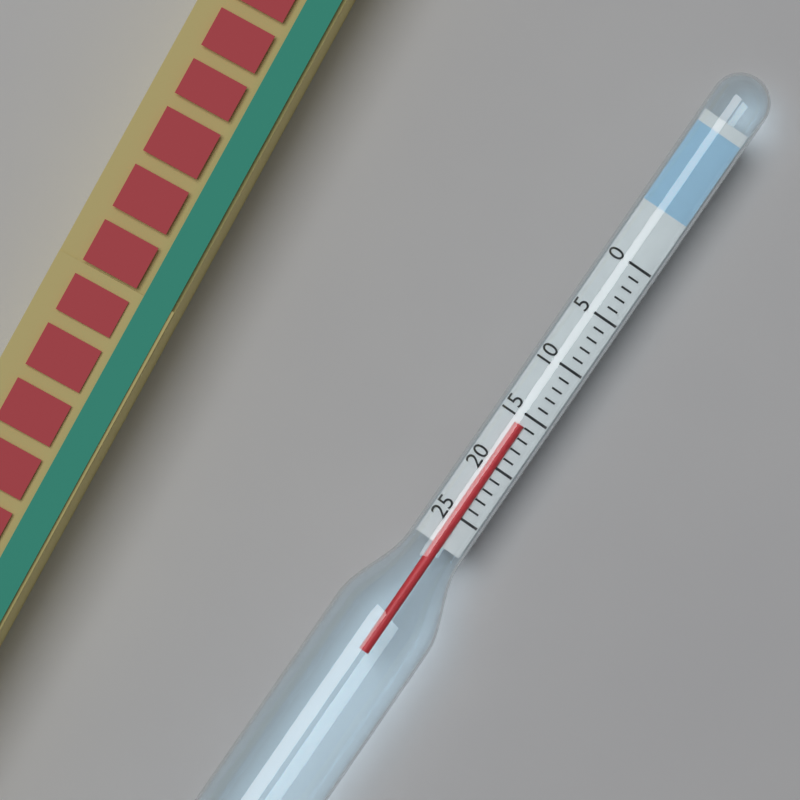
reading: 16 (no unit)
